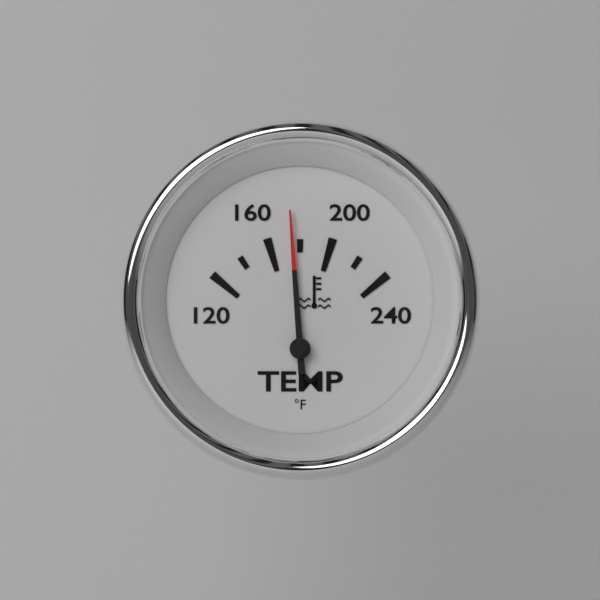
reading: 175 °F
